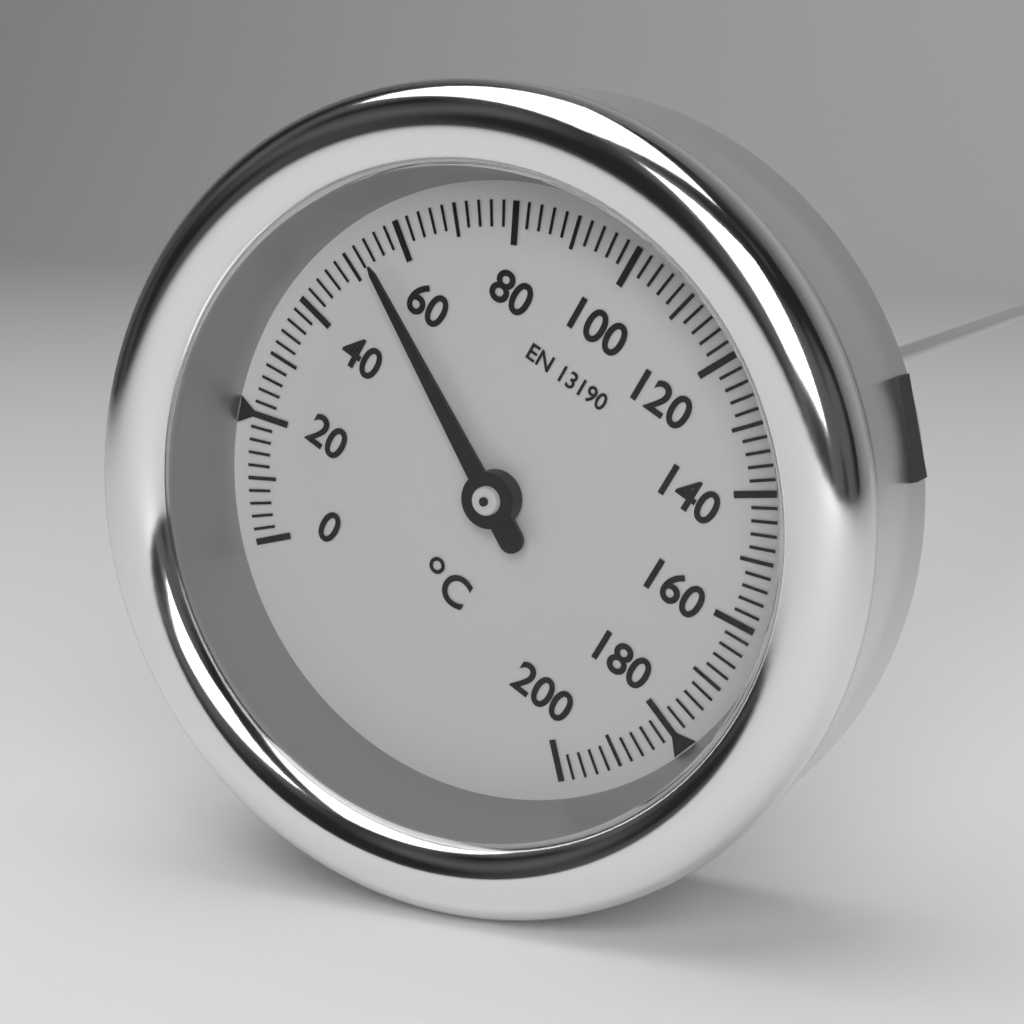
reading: 54 °C
